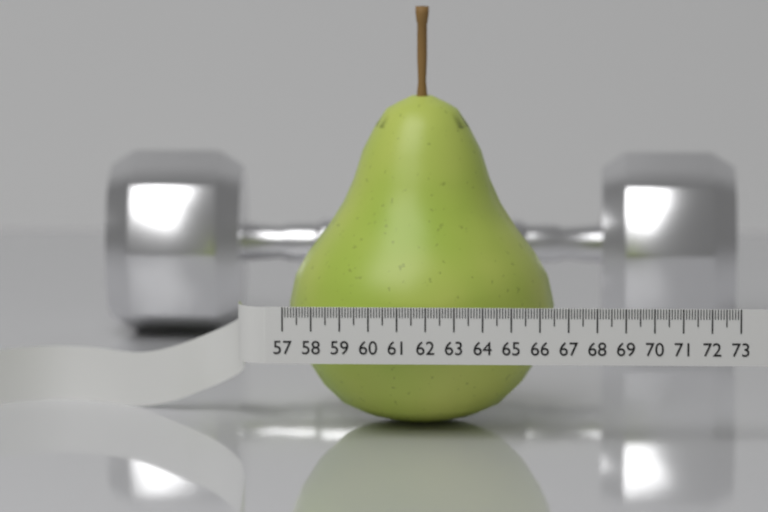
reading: 66.5 (no unit)
